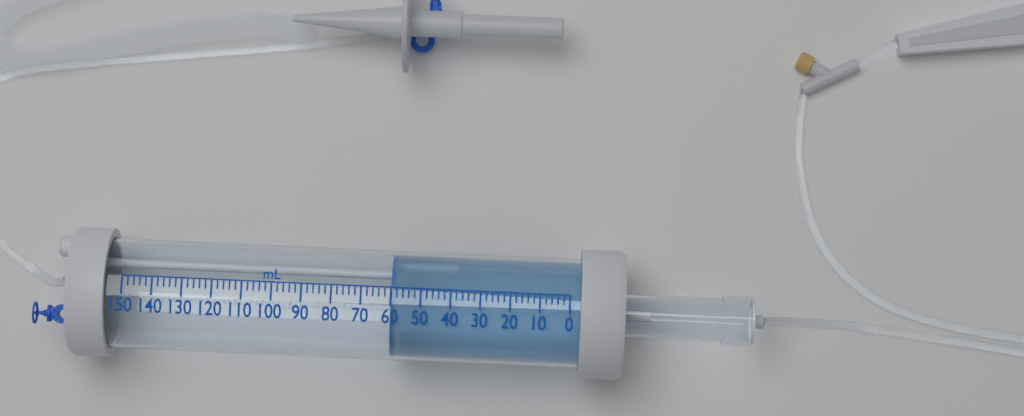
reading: 60 mL
